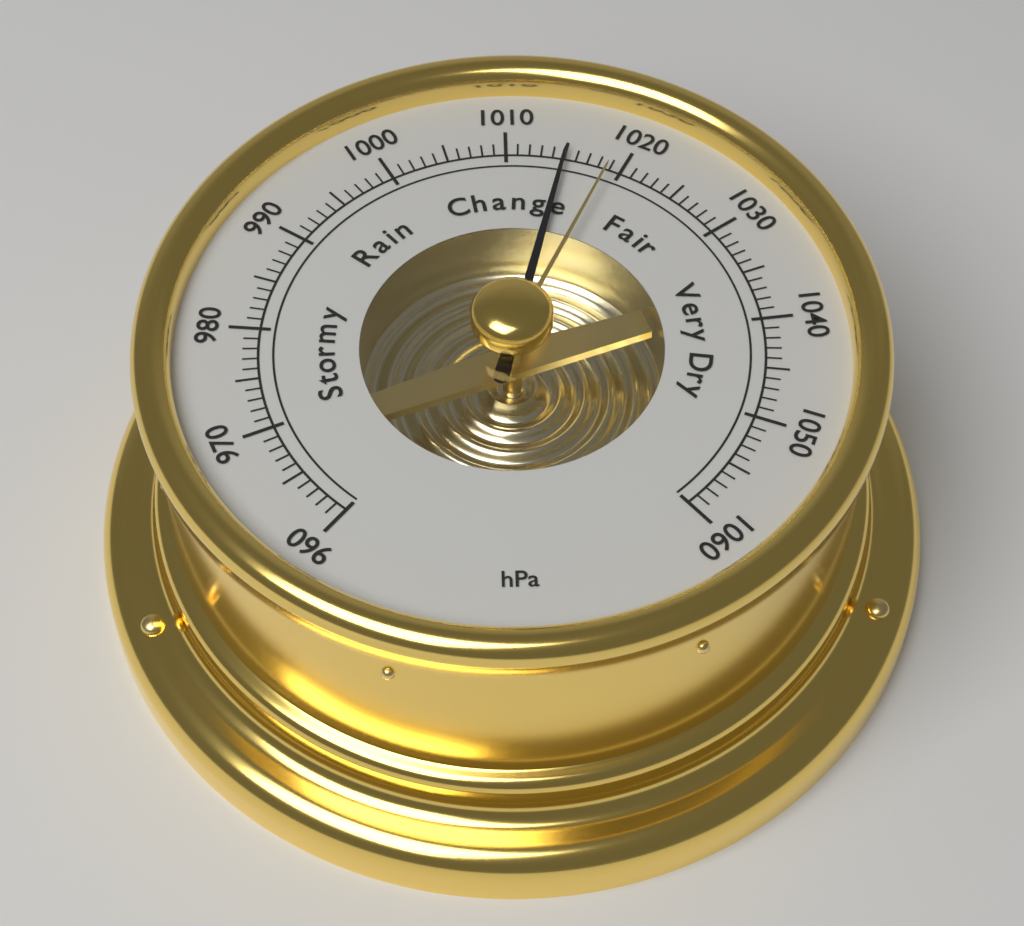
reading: 1015 hPa
